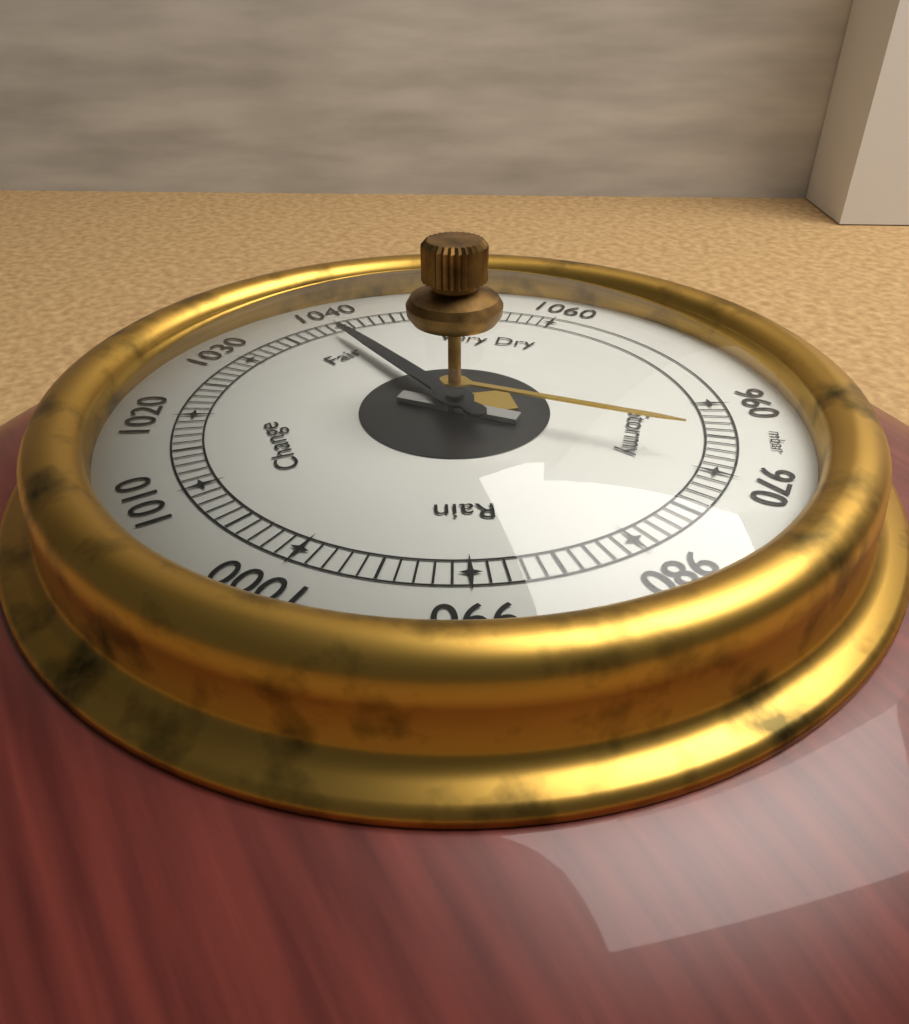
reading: 1039 mbar
